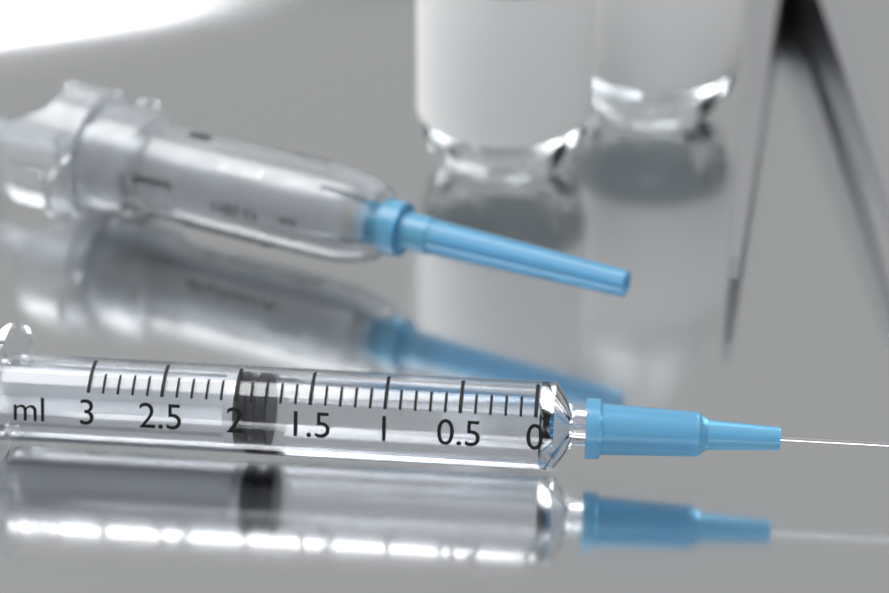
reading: 1.8 ml
